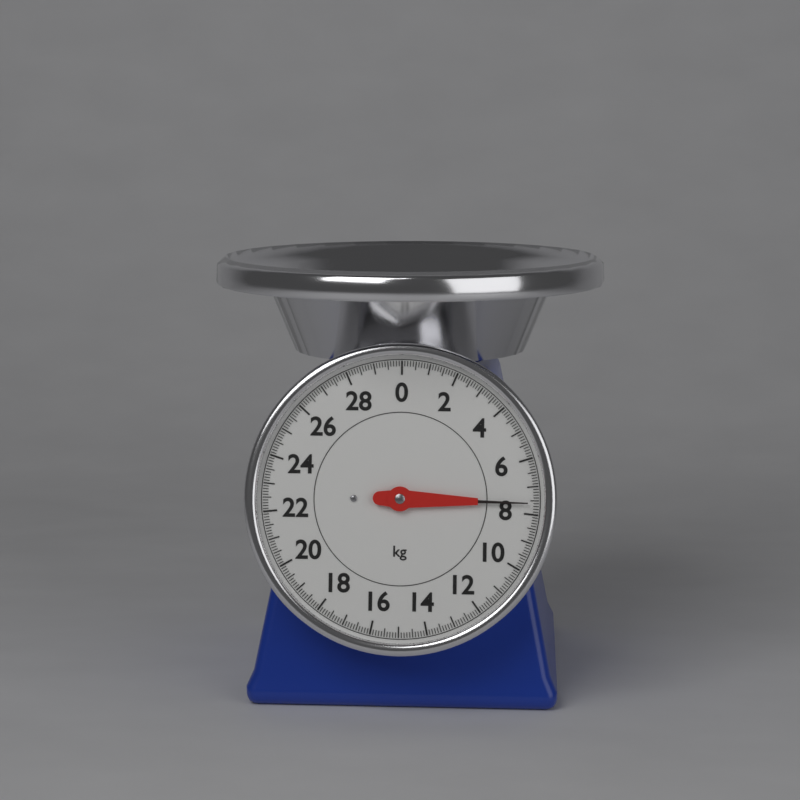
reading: 7.6 kg
